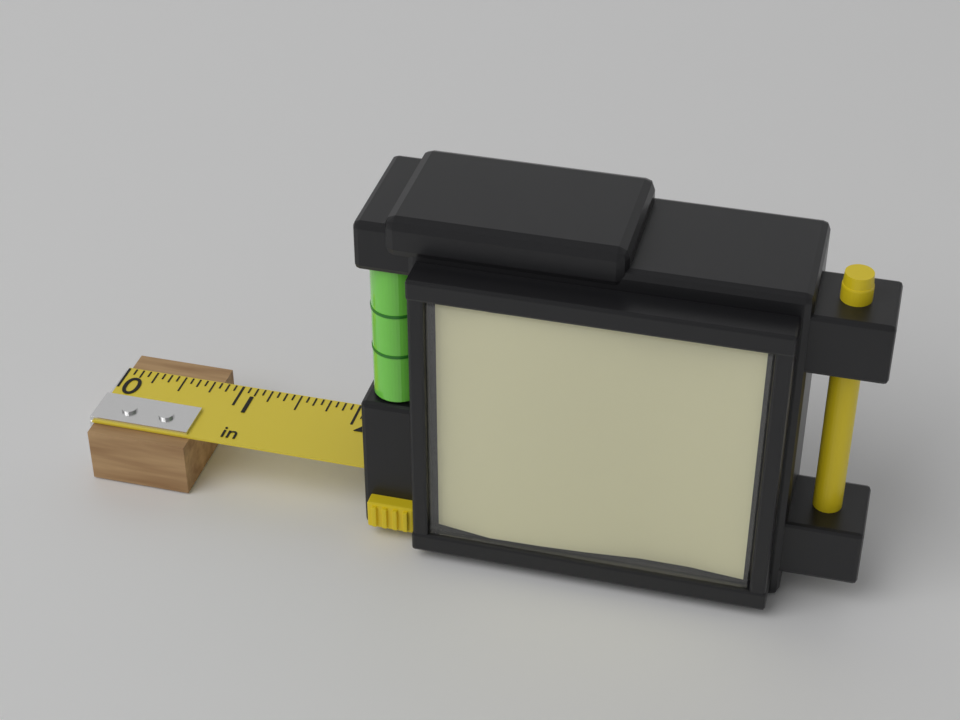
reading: 0.8125 in
